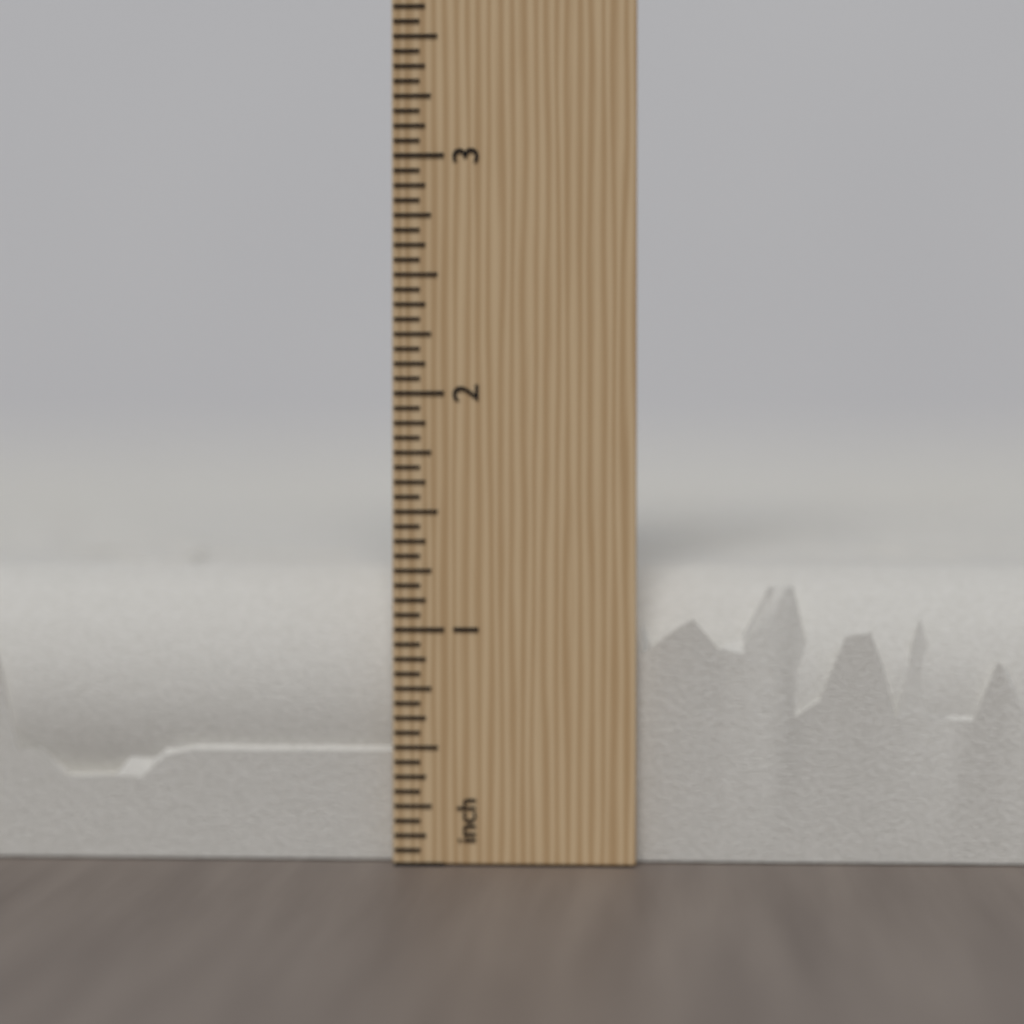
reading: 1.2500 inch
